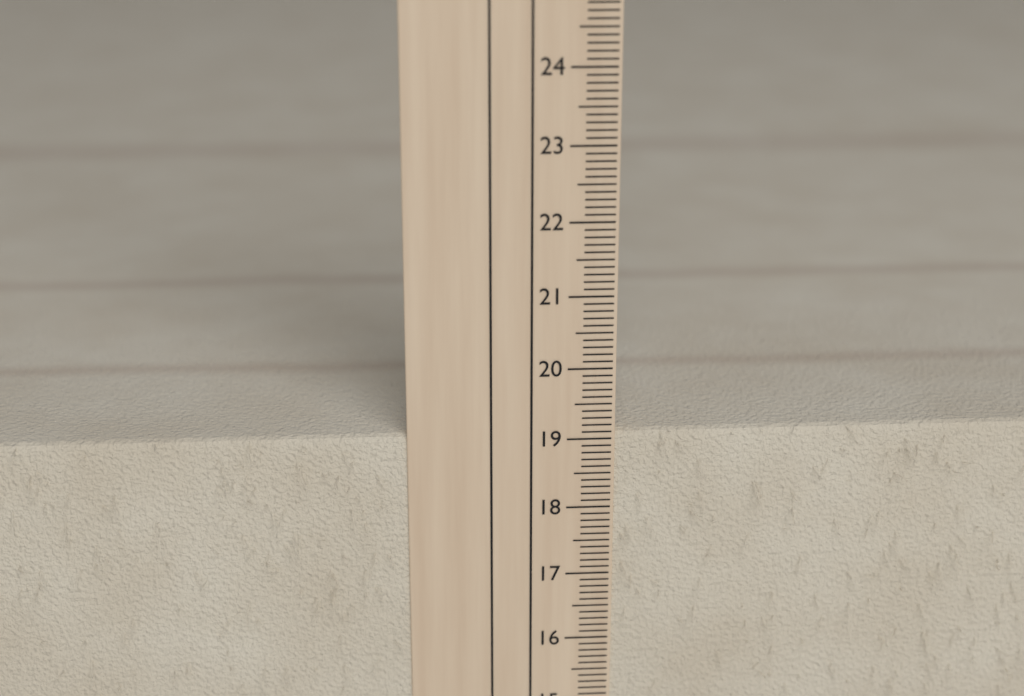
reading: 19.1 cm
